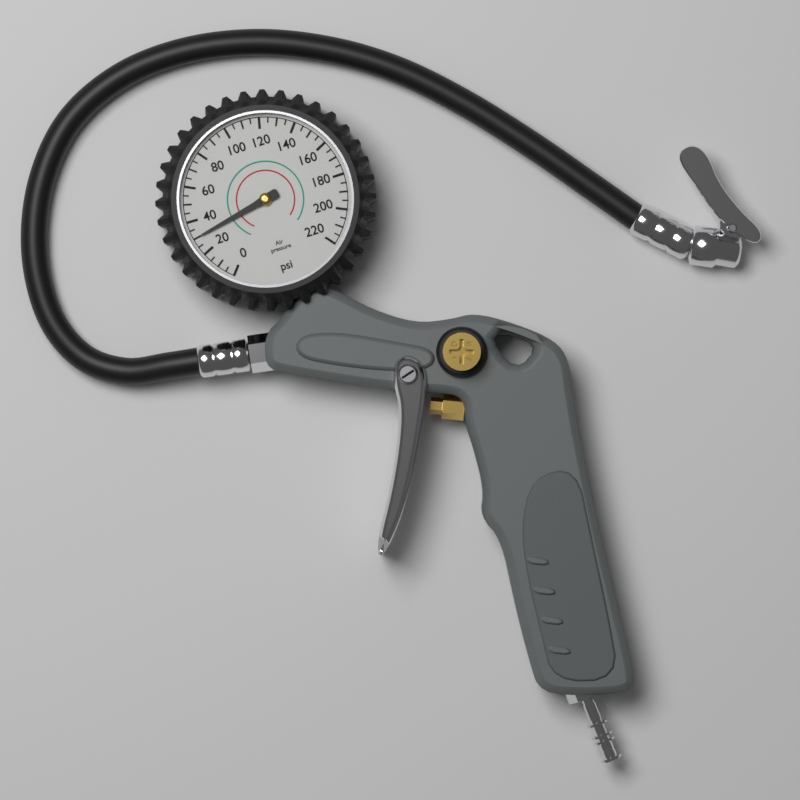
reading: 30 psi
